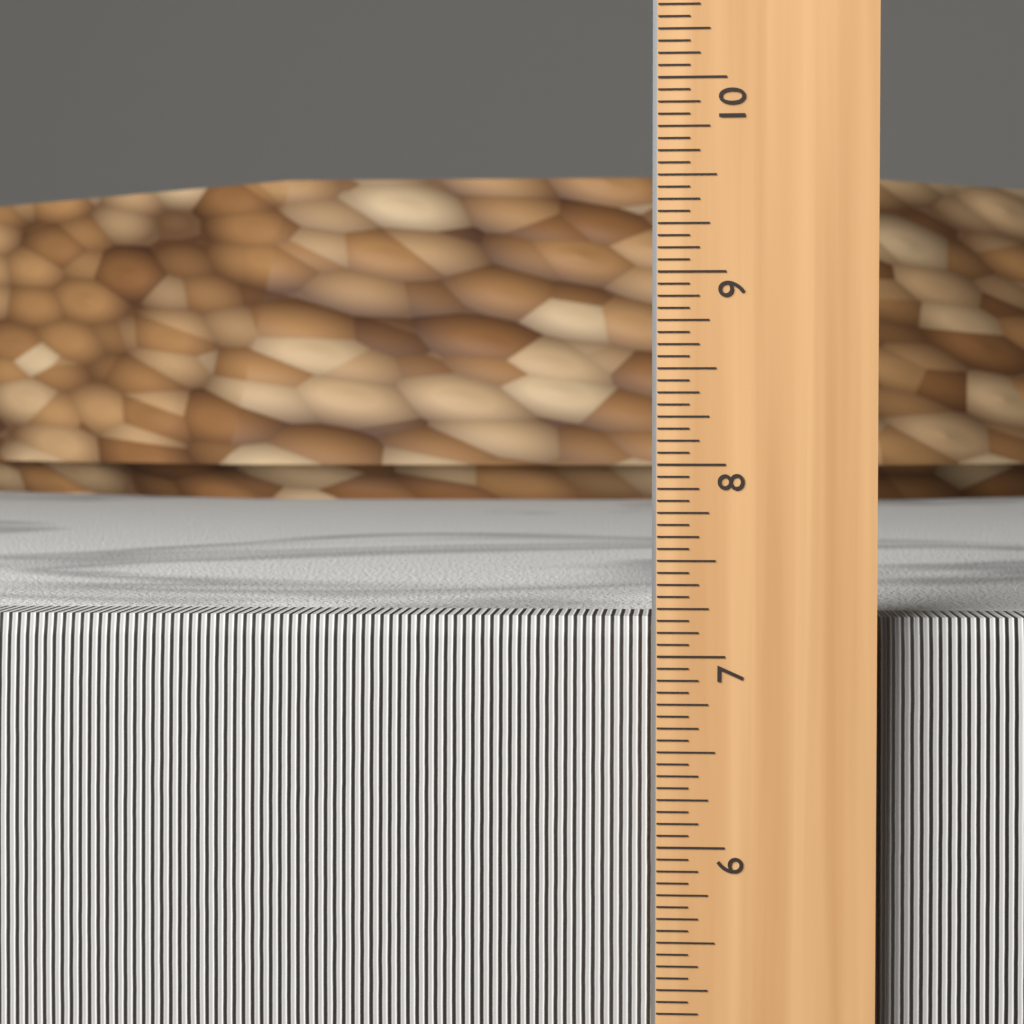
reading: 7.1875 in
